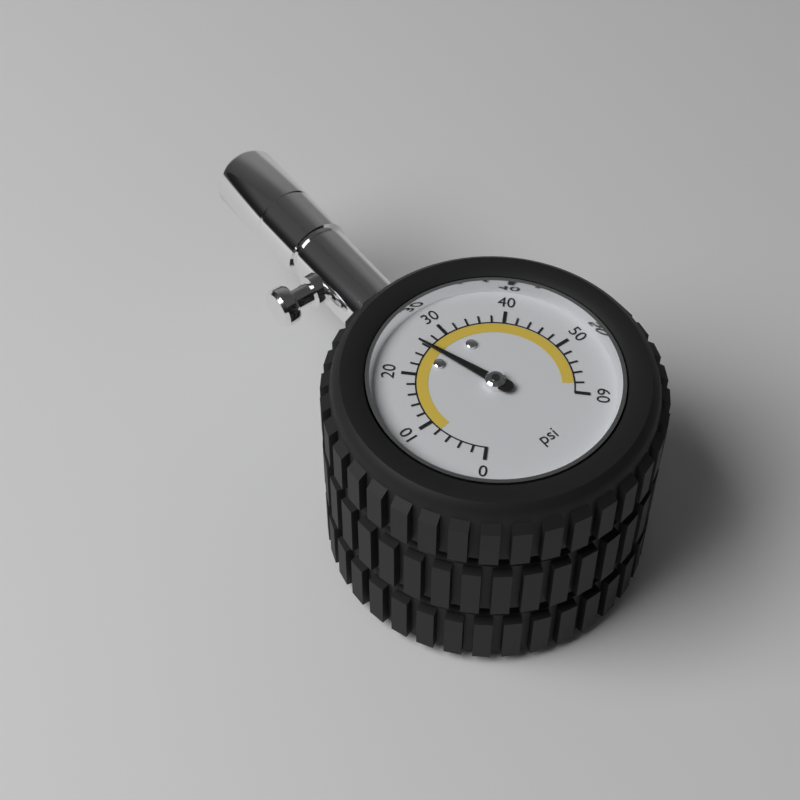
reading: 26 psi
